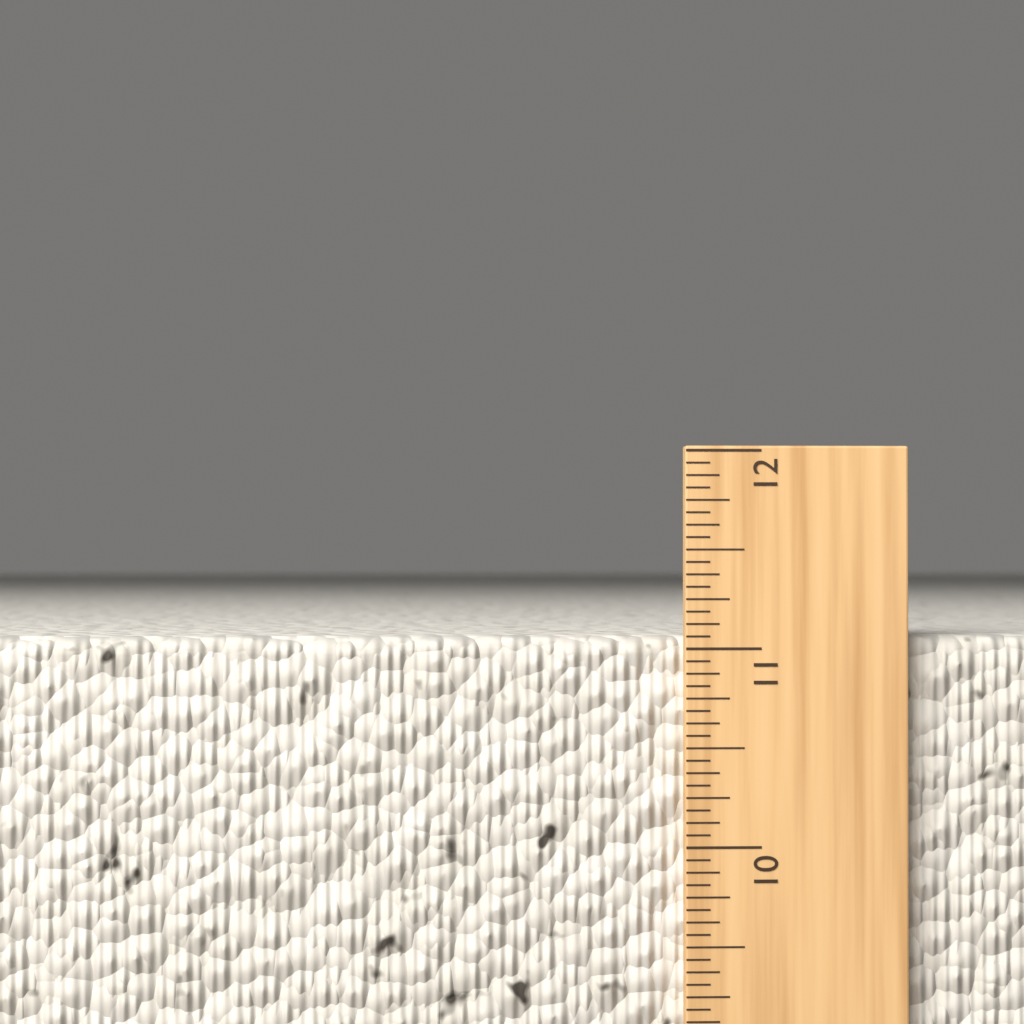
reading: 11.0625 in
